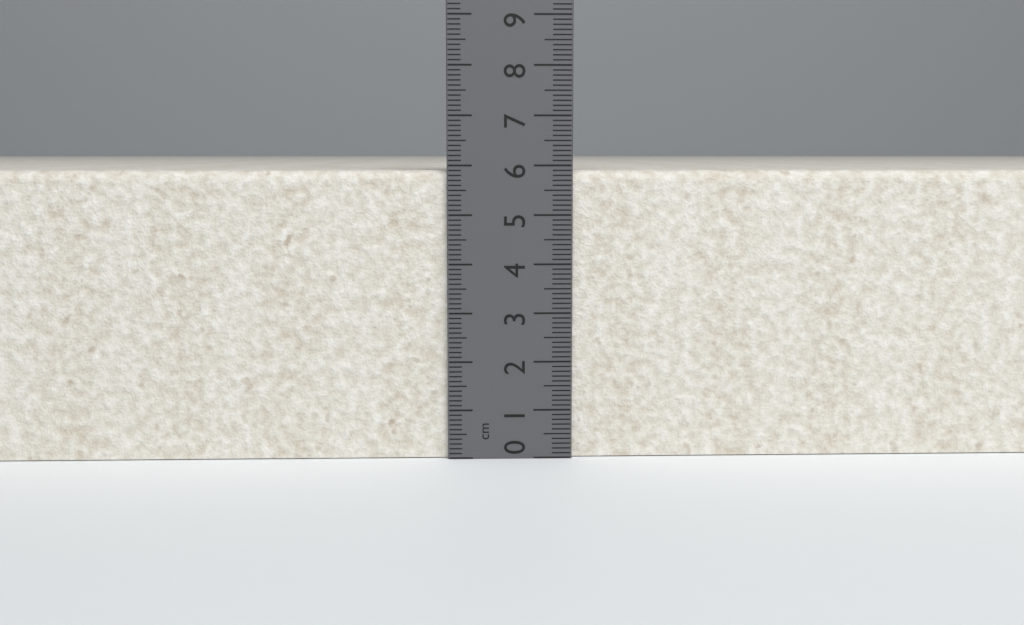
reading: 5.9 cm
